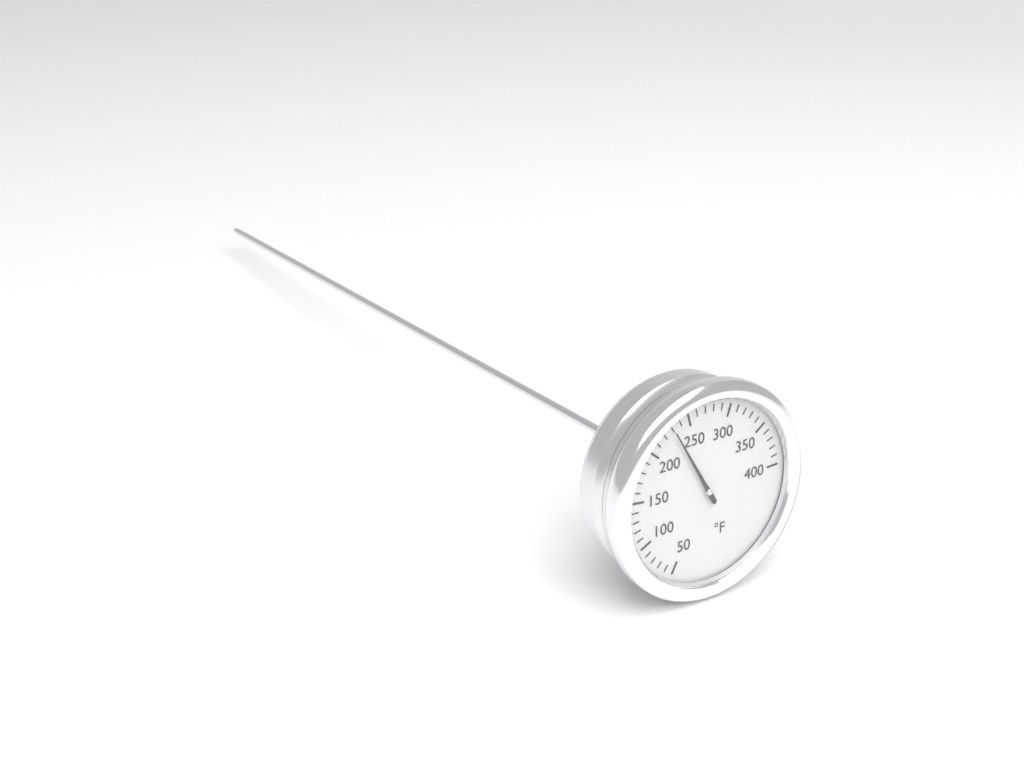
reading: 230 °F
